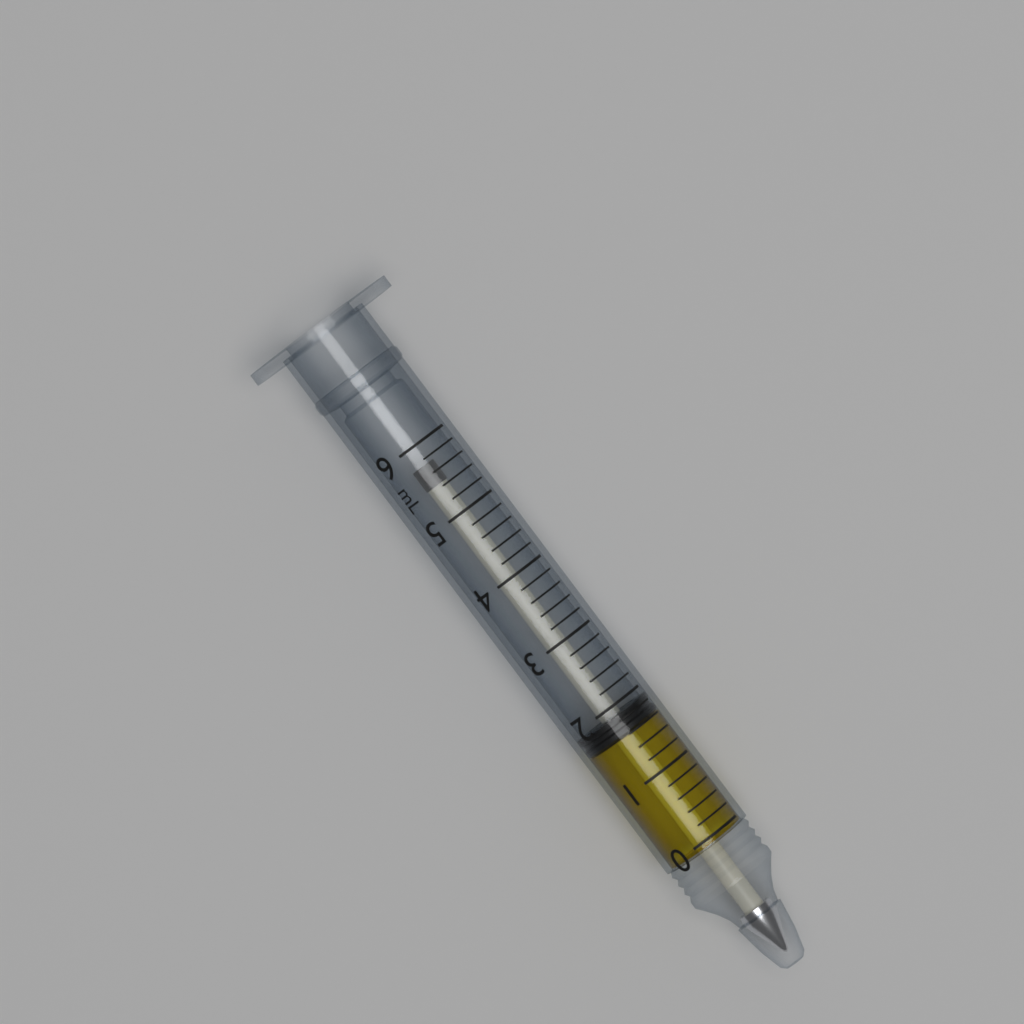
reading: 1.6 mL
